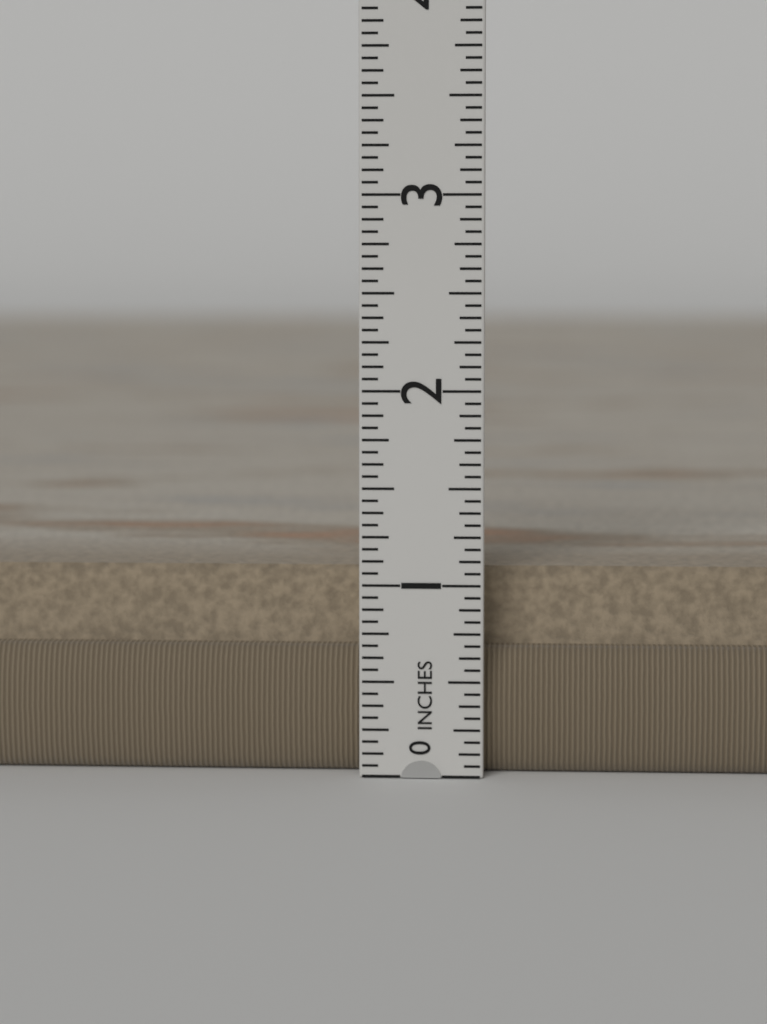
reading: 1.0625 in
